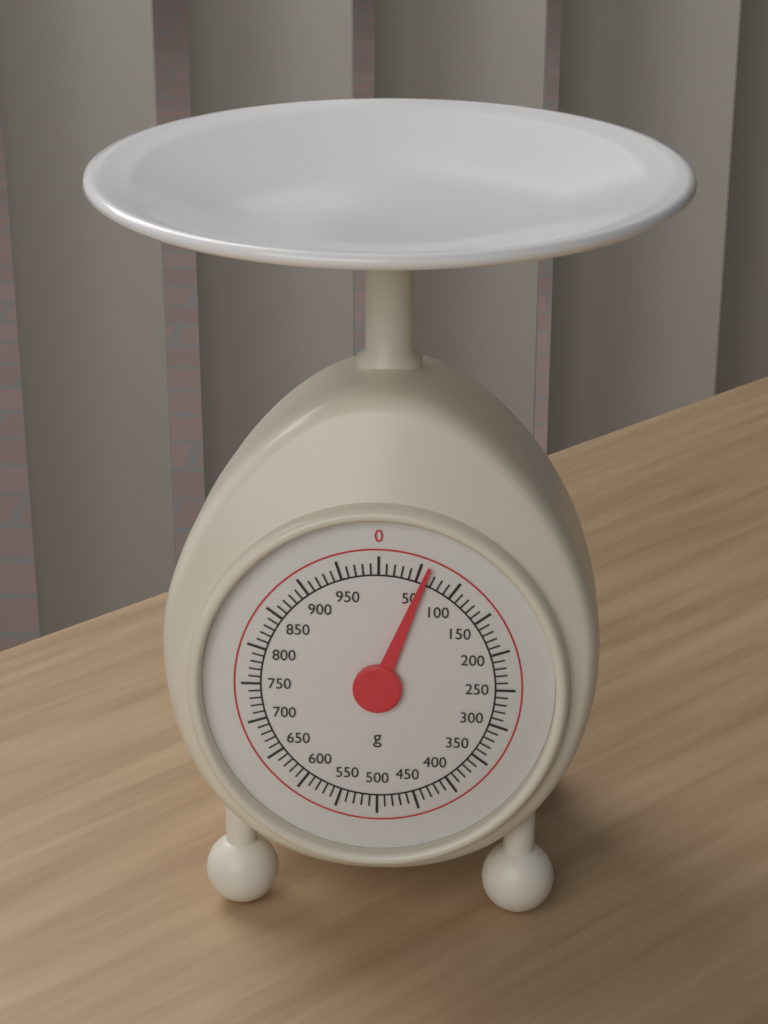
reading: 60 g
